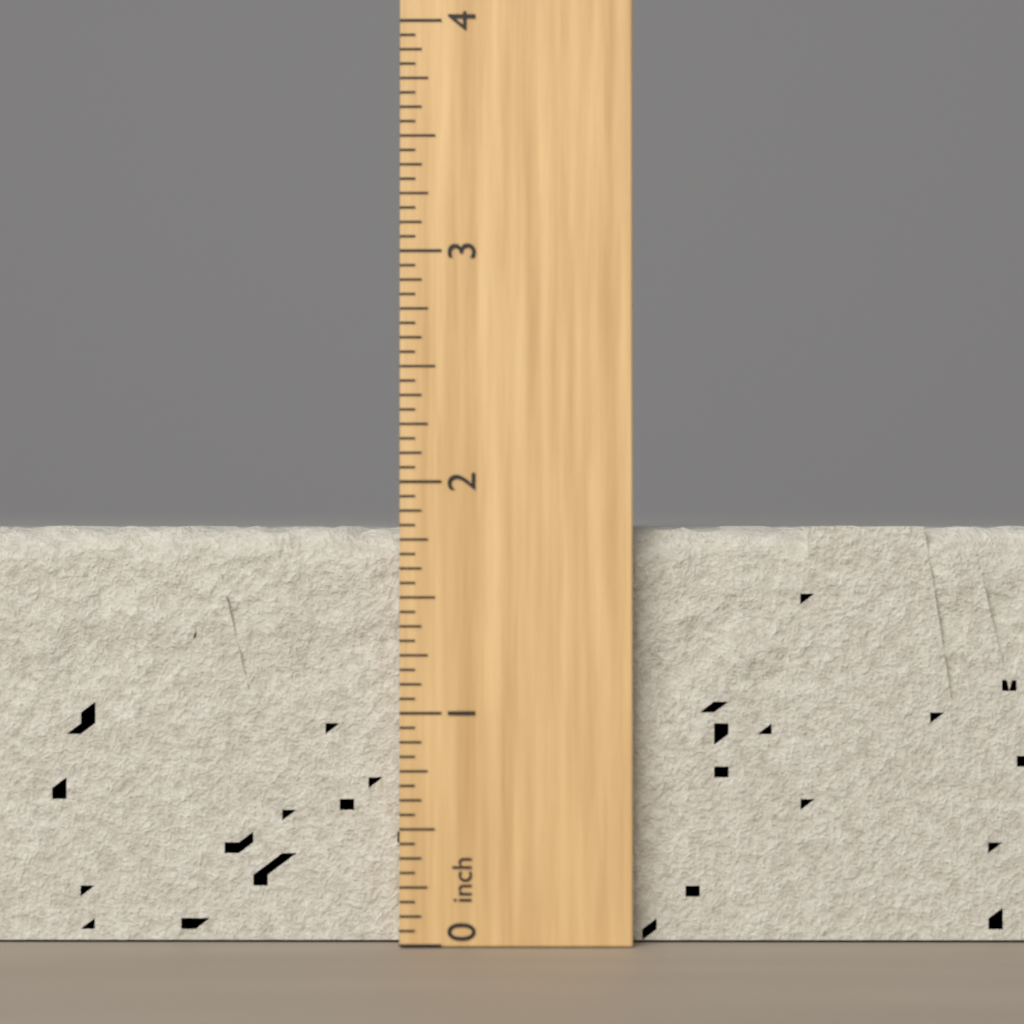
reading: 1.8125 inch
